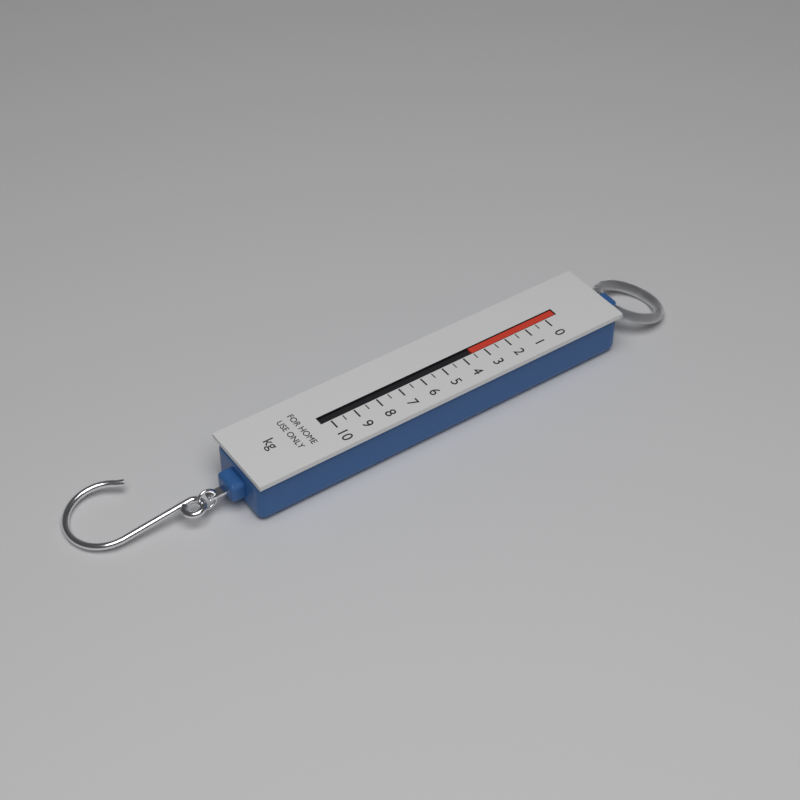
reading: 3.5 kg
